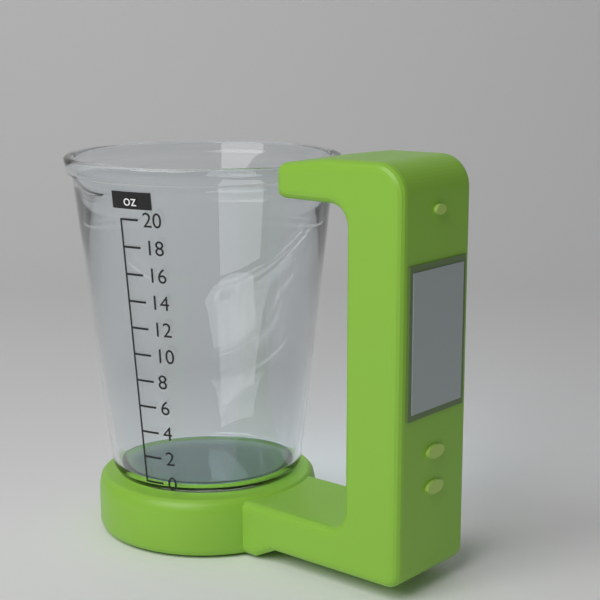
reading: 0 oz
